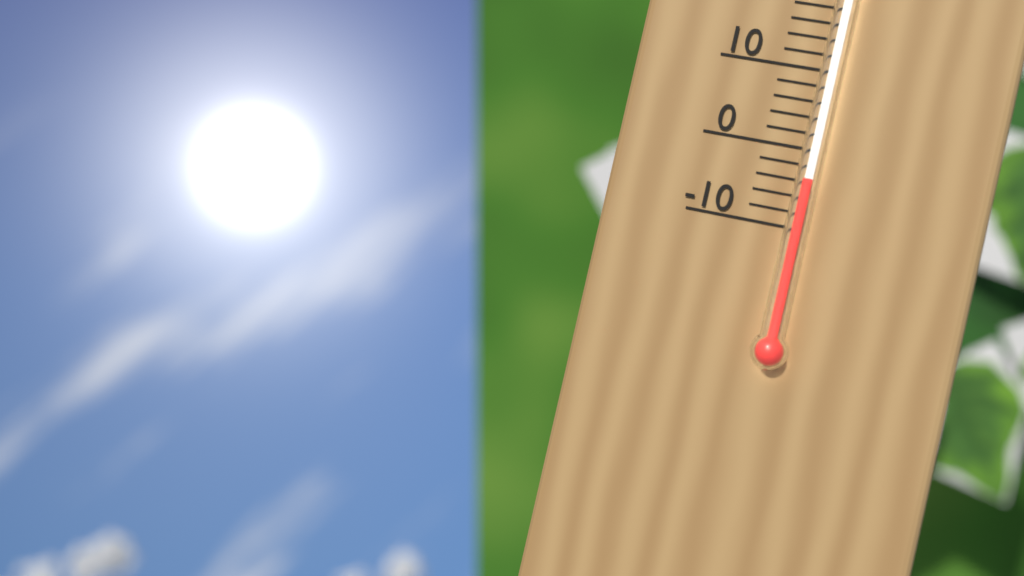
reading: -4 °C
